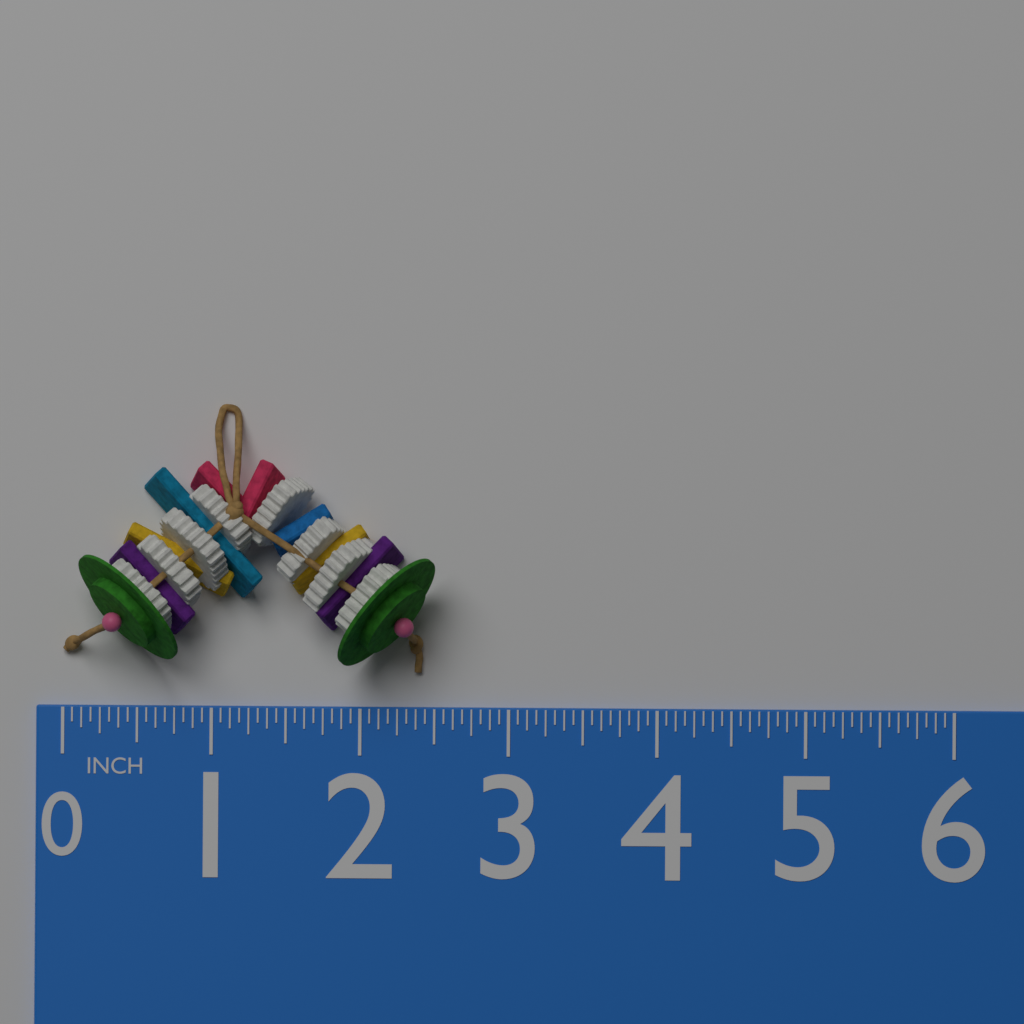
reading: 2.5000 in
